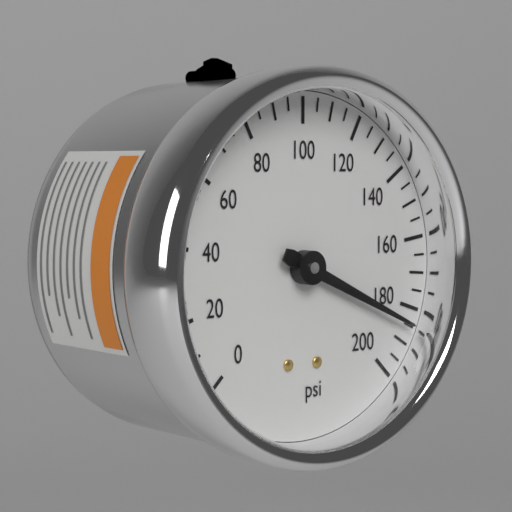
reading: 185 psi
